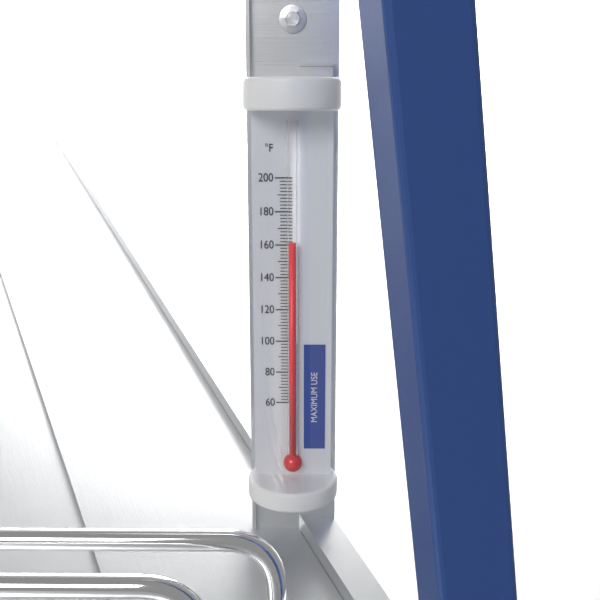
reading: 162 °F
